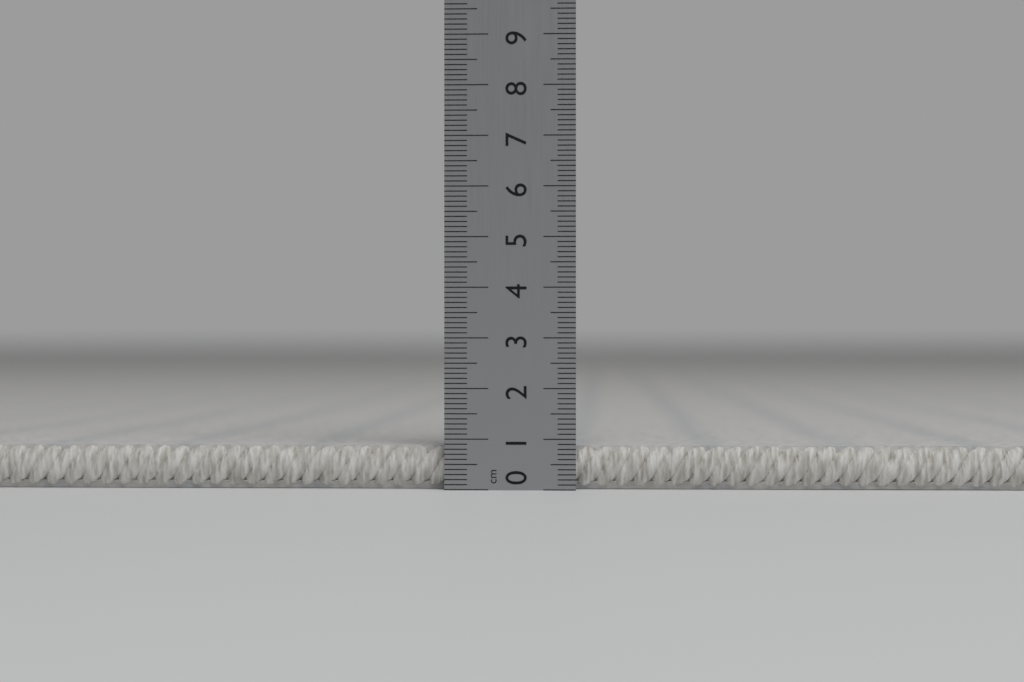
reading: 0.9 cm
